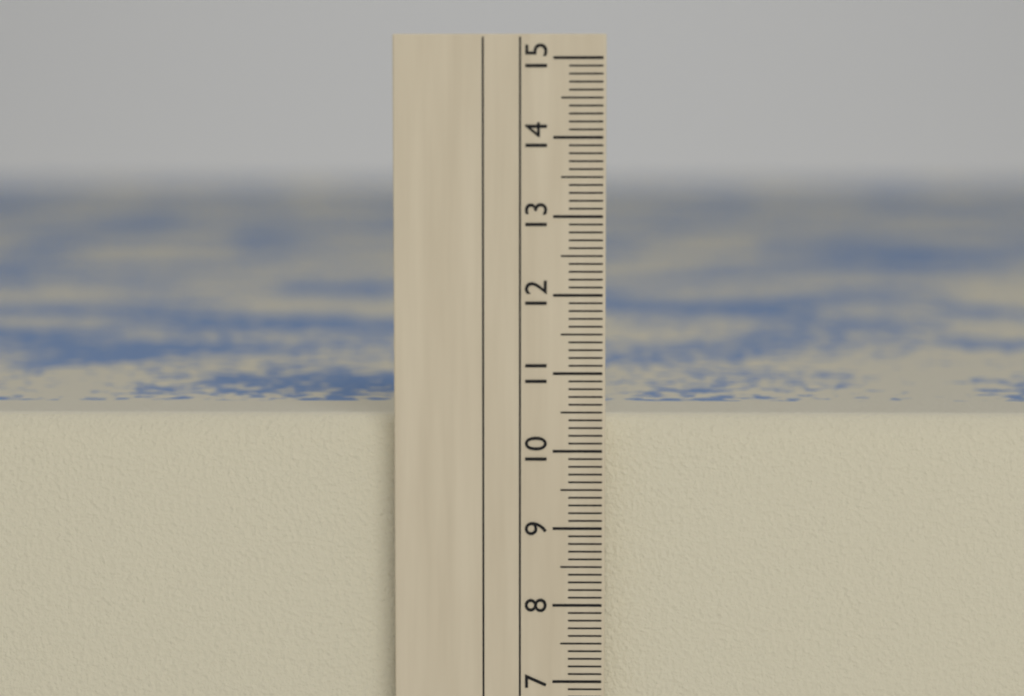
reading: 10.4 cm
